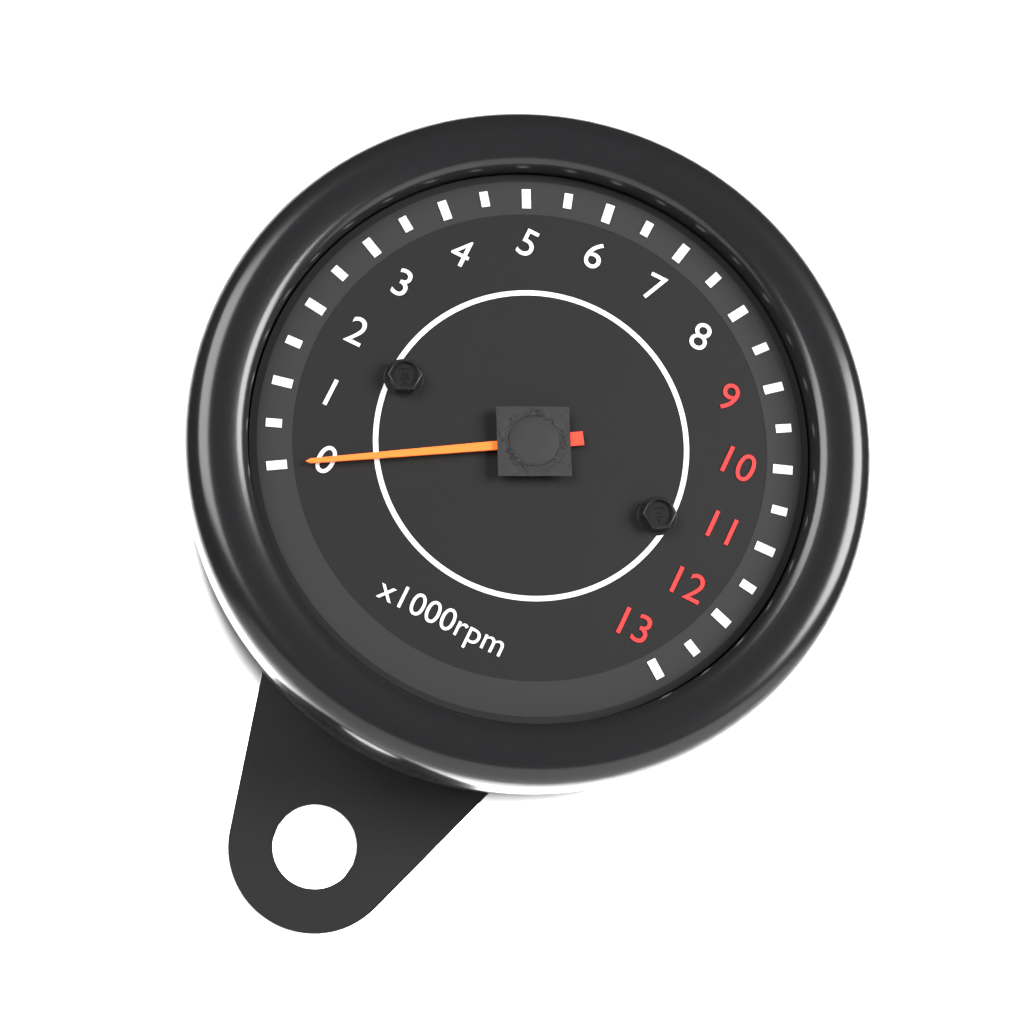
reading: 0 rpm
